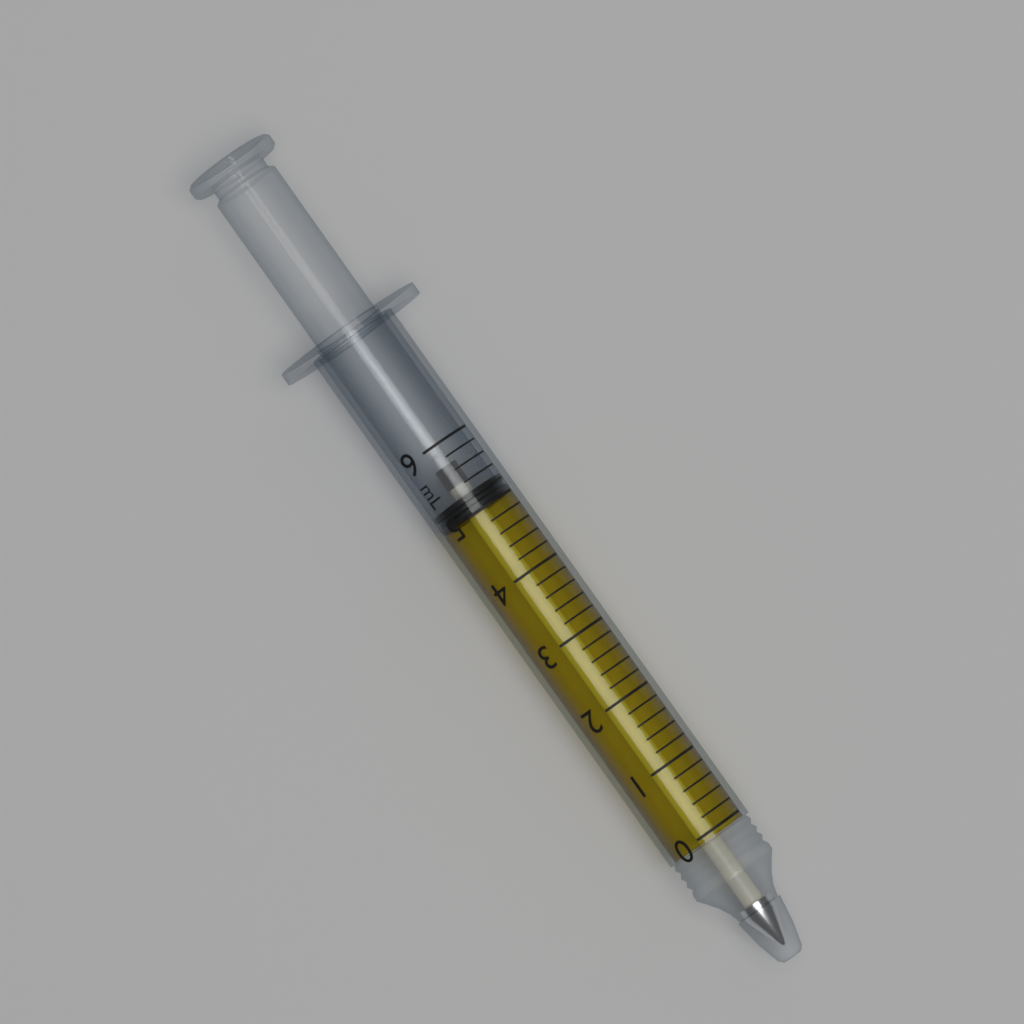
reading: 5.0 mL
